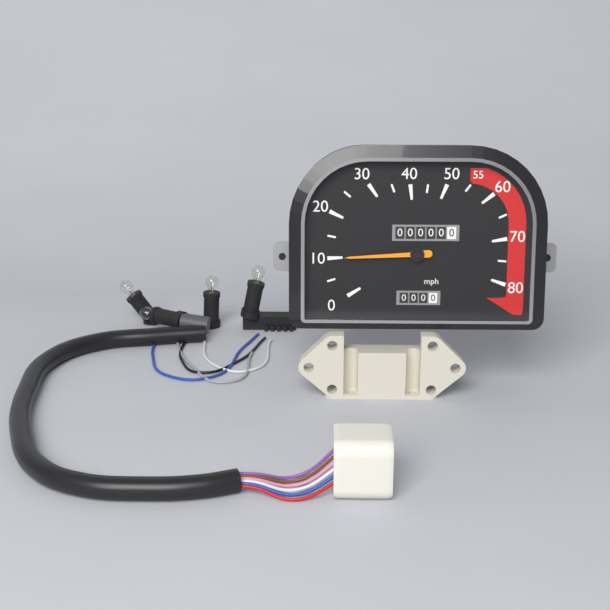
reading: 10 mph
